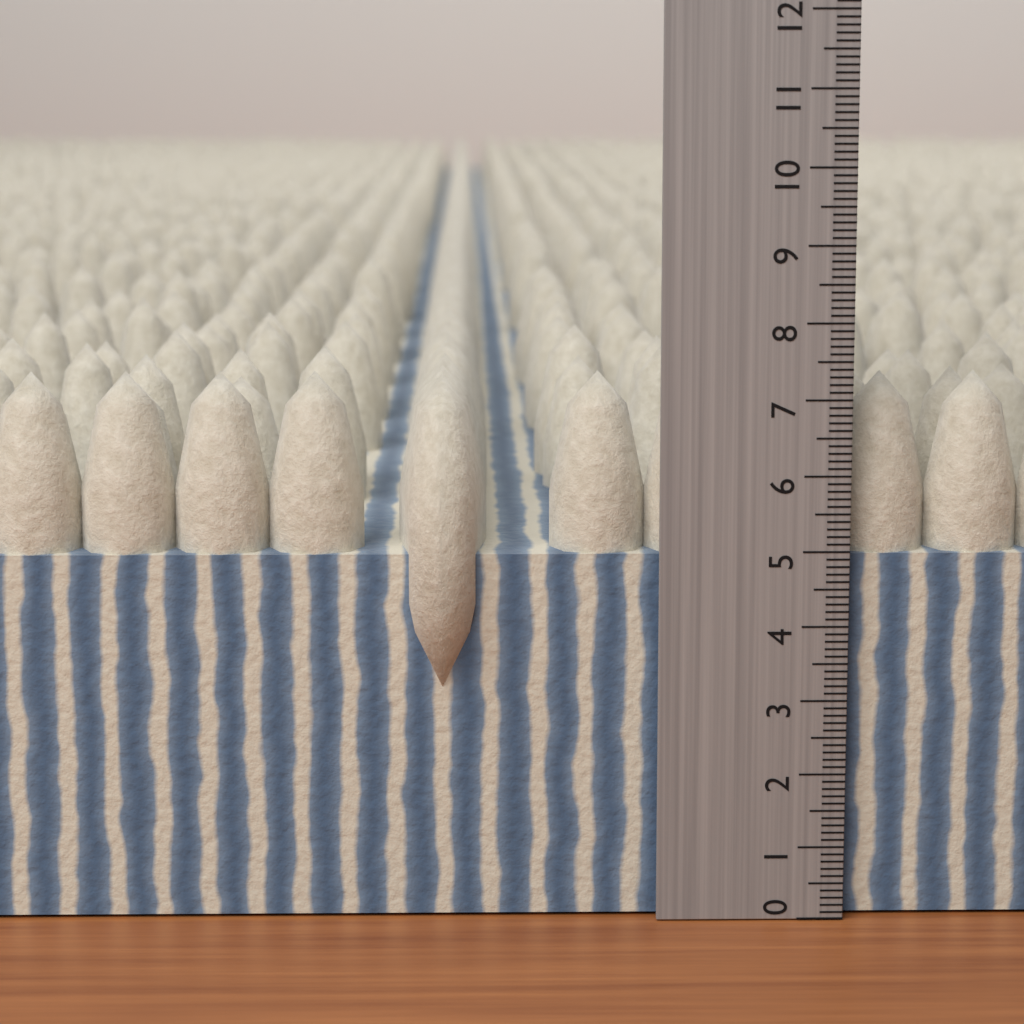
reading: 7.3 (no unit)
